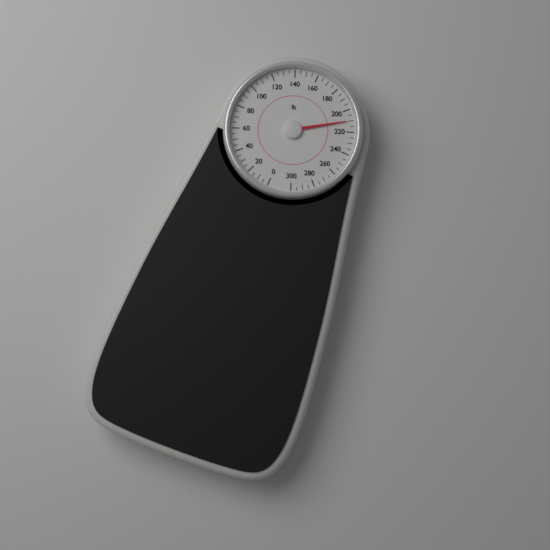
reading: 210 lb
